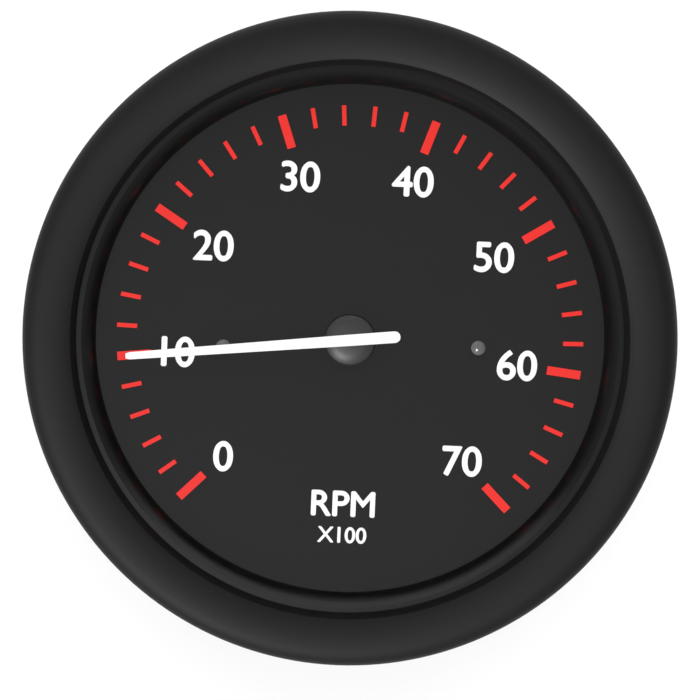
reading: 10 RPM x100
